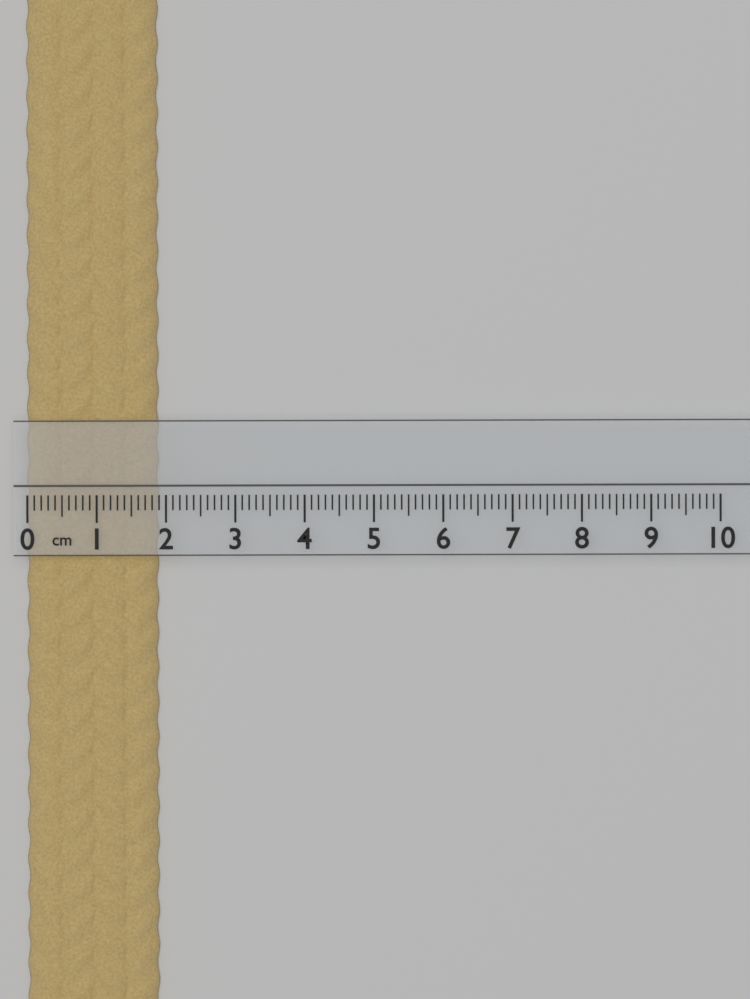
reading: 1.9 cm
